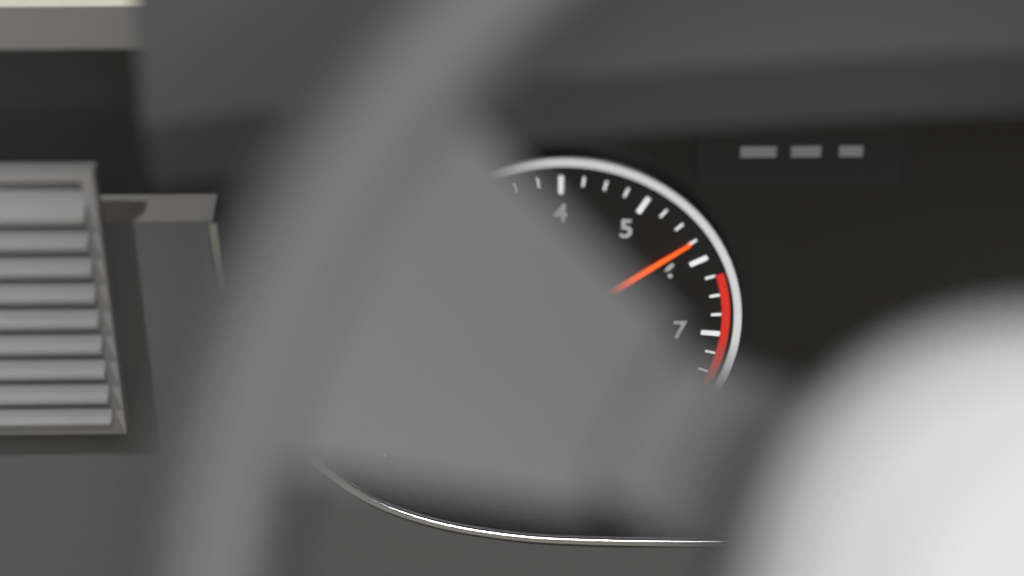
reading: 5.75 x1000 rpm
